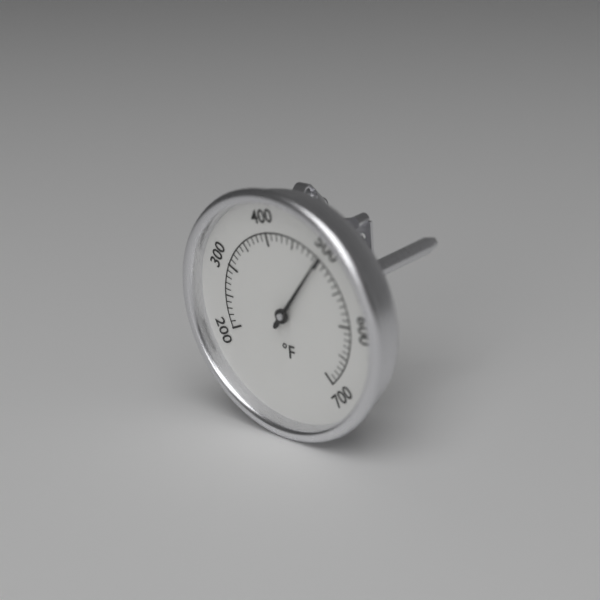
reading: 500 °F
